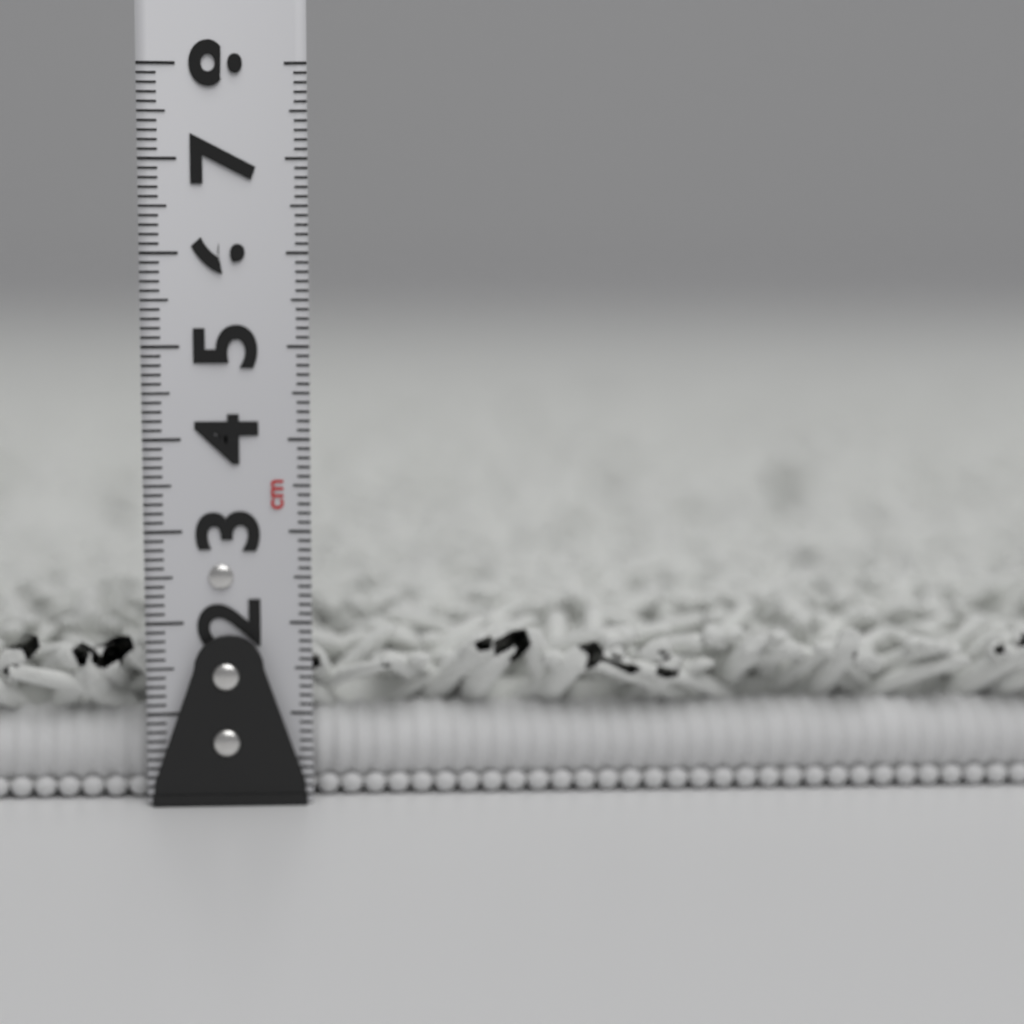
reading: 1.9 cm
